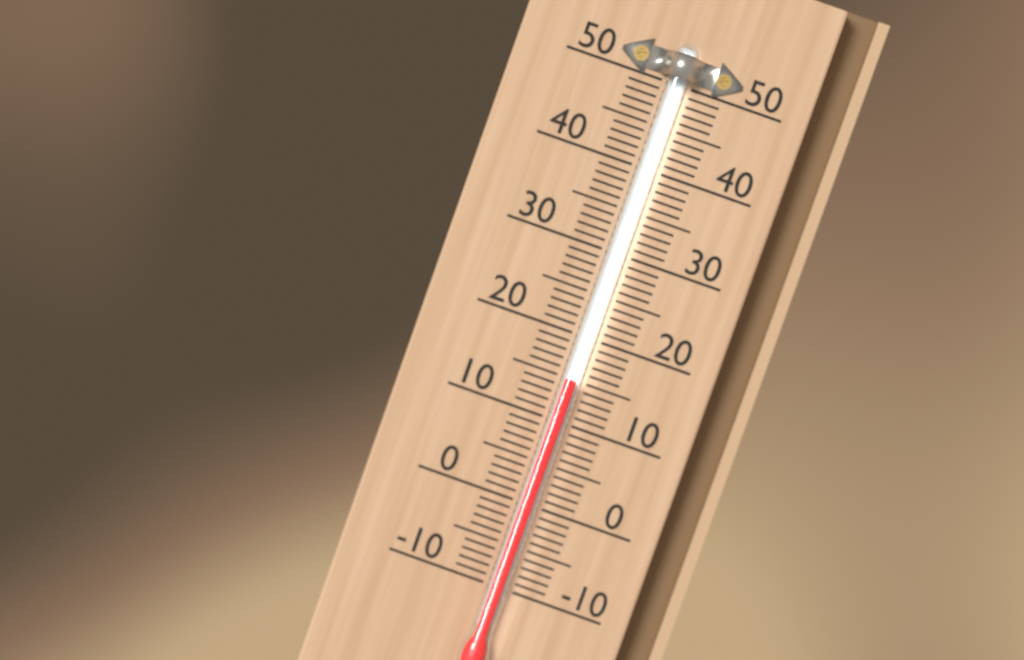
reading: 15 (no unit)
